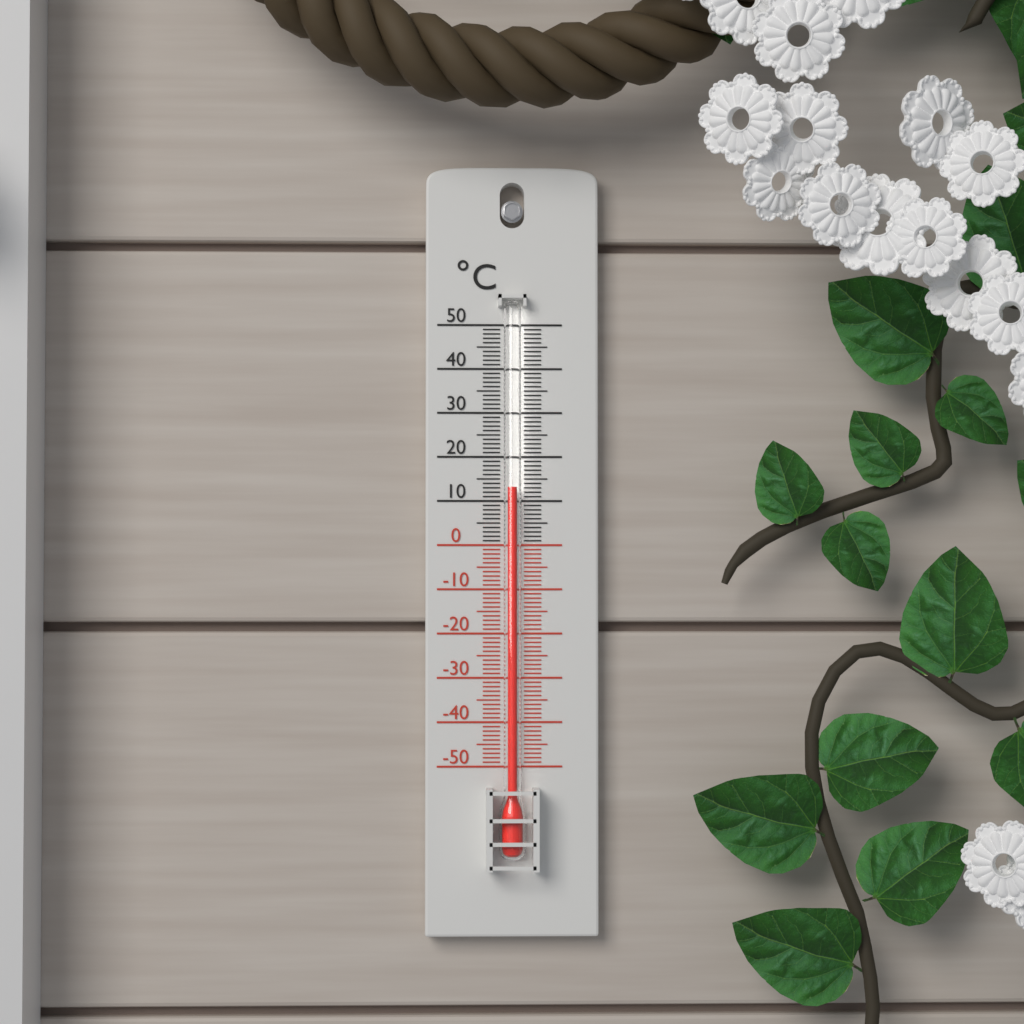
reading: 13 °C
